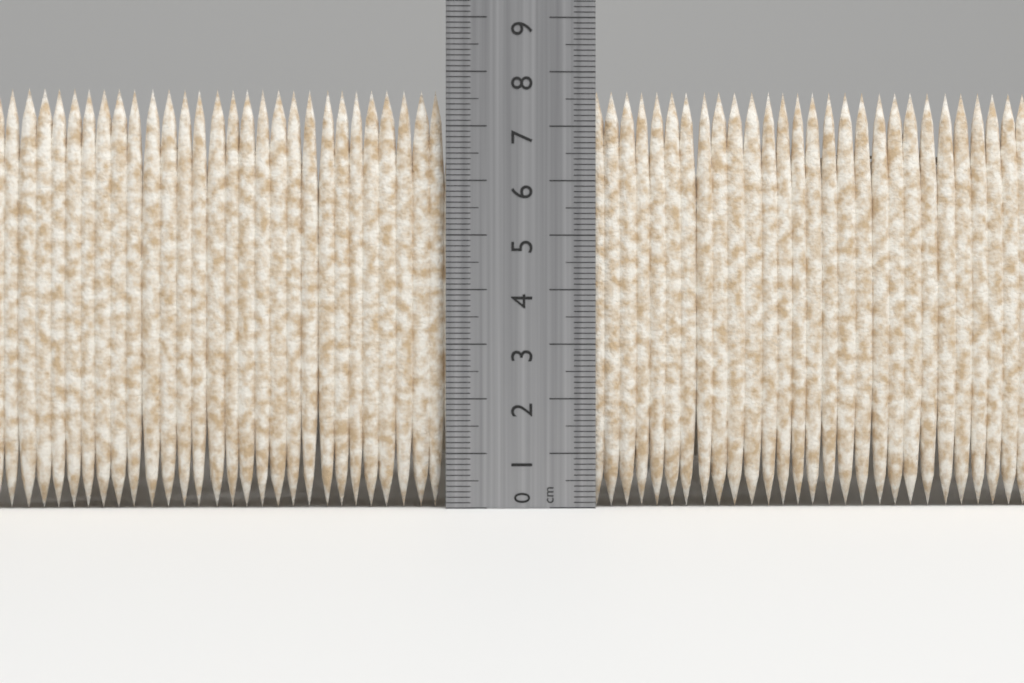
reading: 7.7 cm
